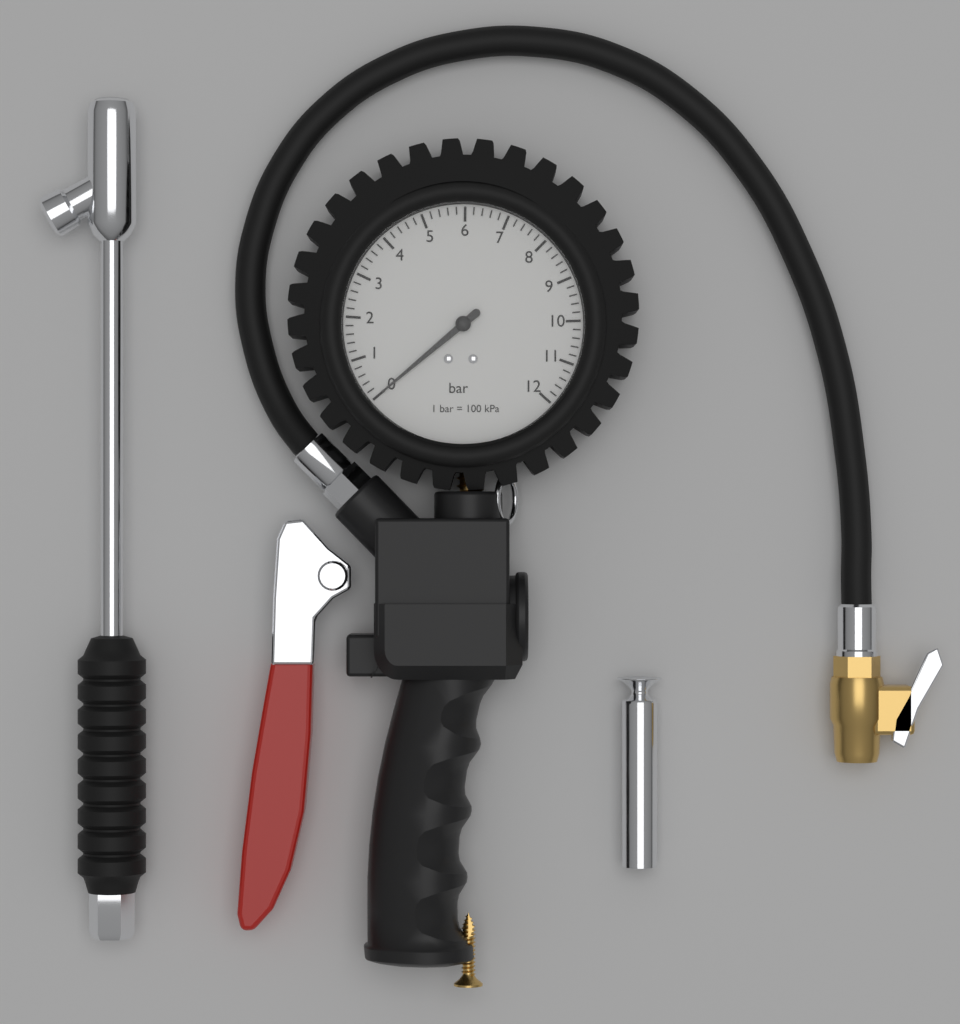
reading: 0.0 bar
